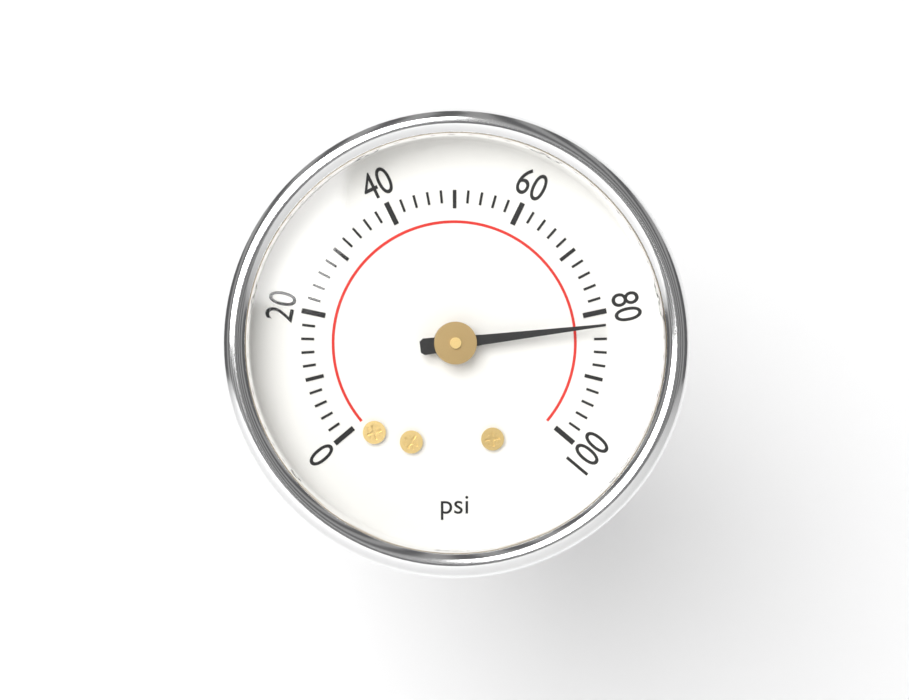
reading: 82 psi
